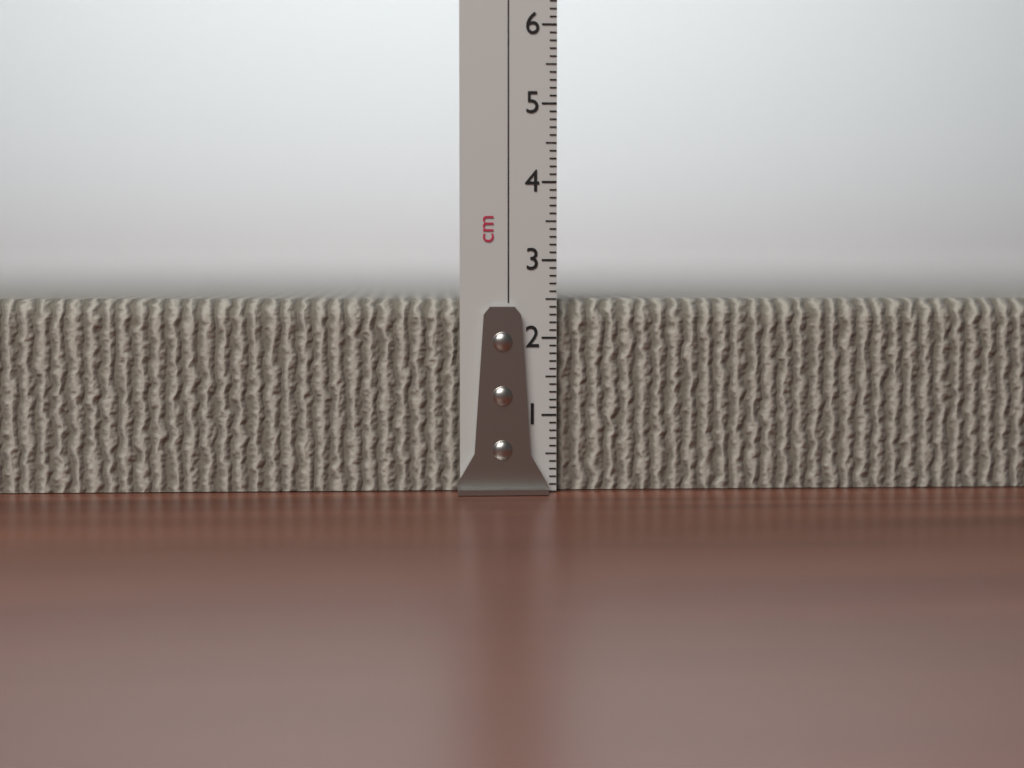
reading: 2.5 cm
